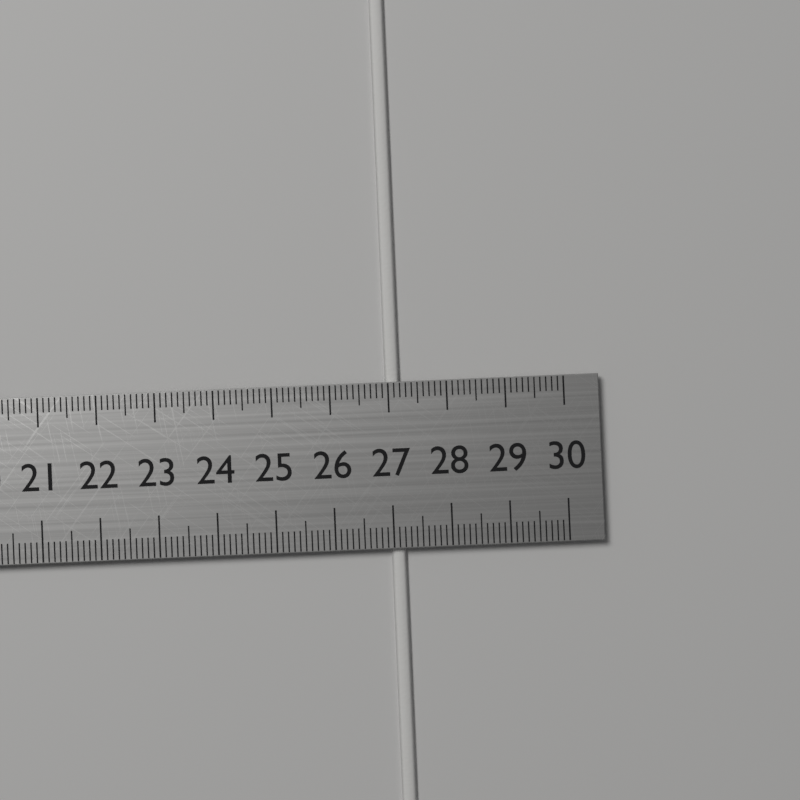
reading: 27.2 cm
